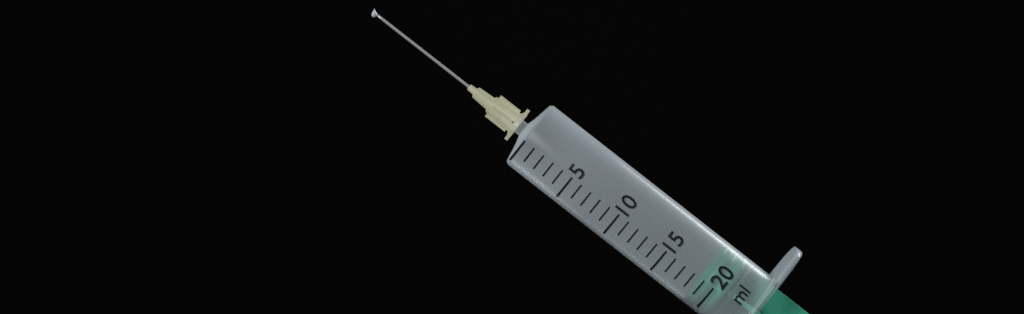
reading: 19 ml
